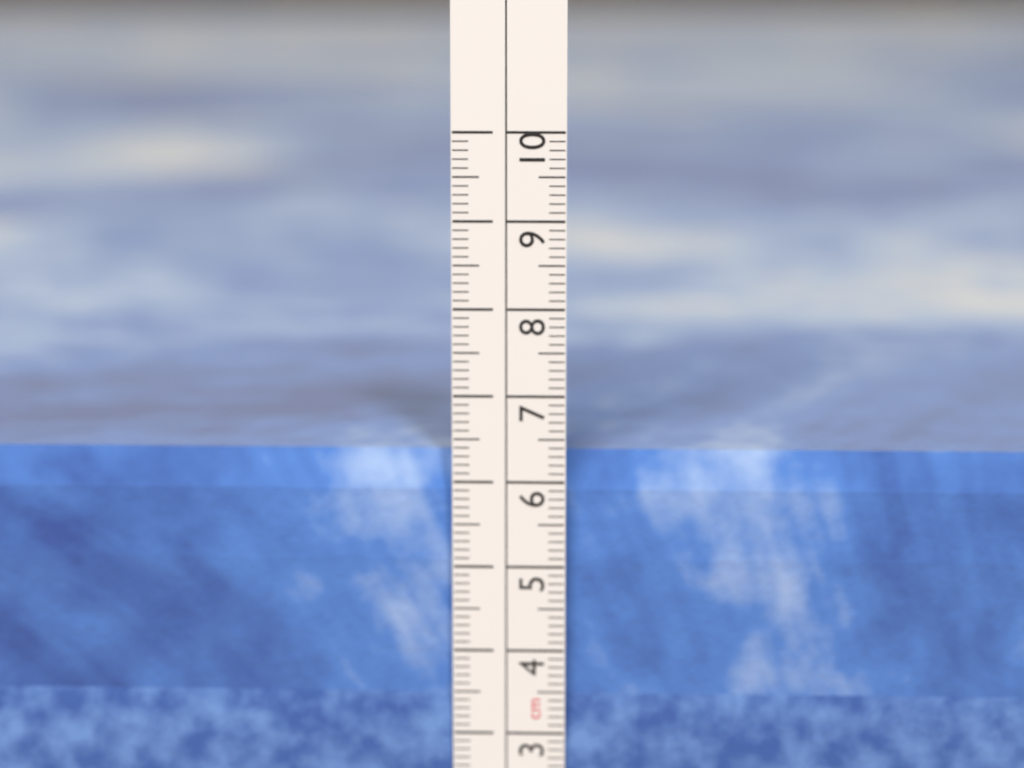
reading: 6.3 cm
